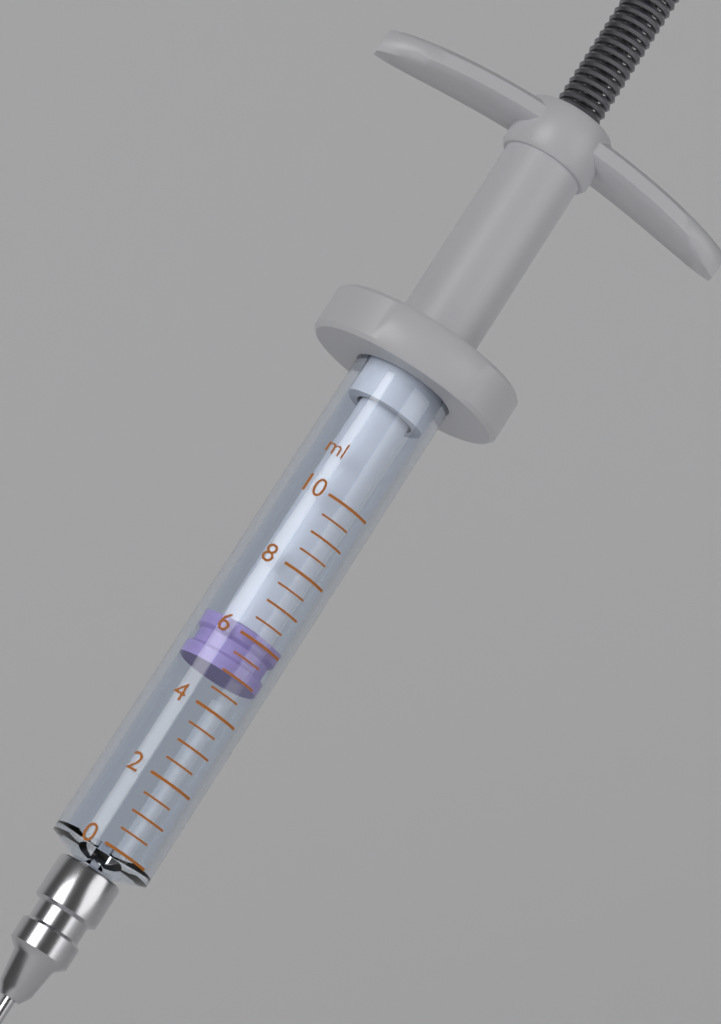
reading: 5.0 ml
